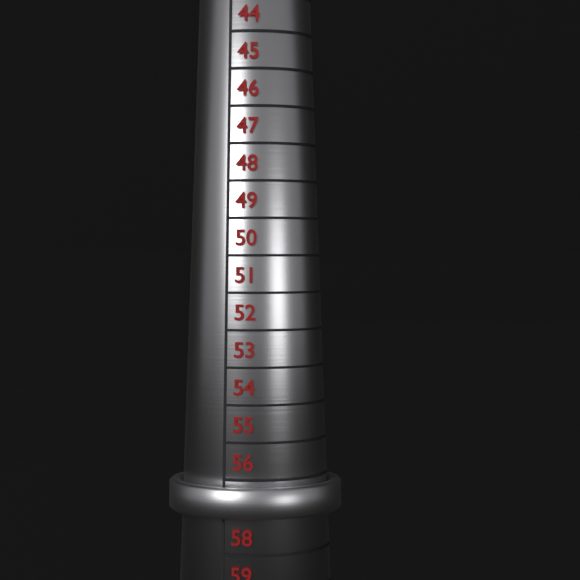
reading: 57 (no unit)
